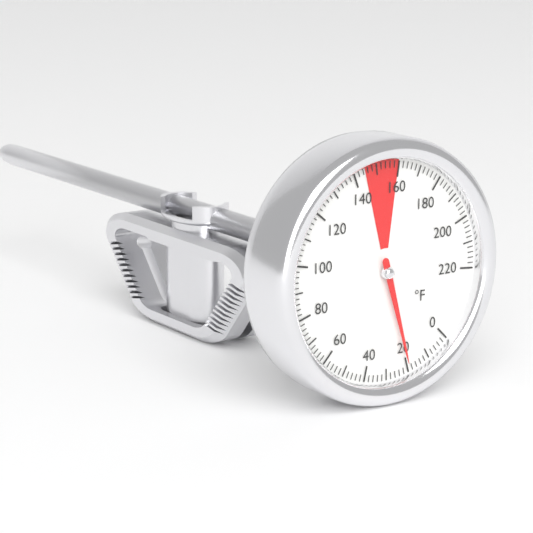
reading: 20 °F
